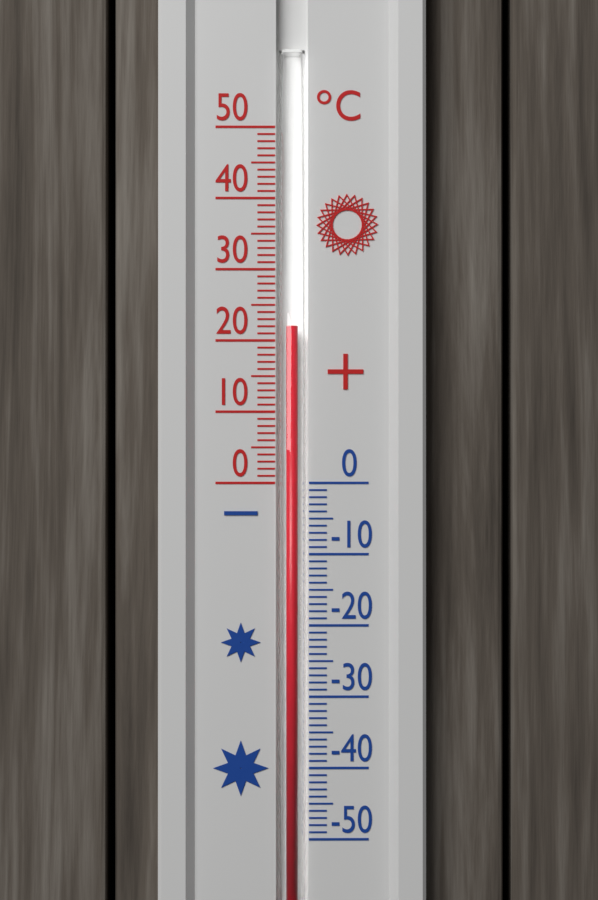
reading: 22 °C
